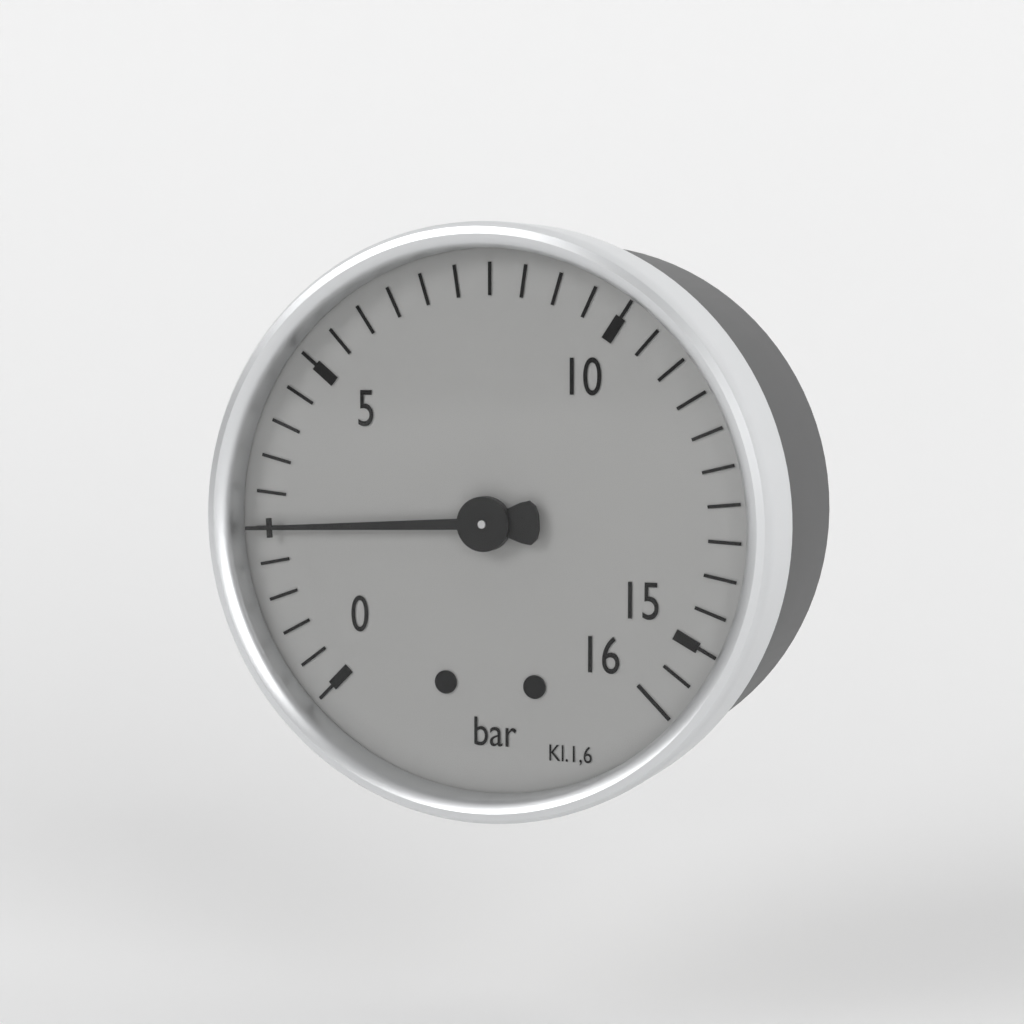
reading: 2.5 bar
